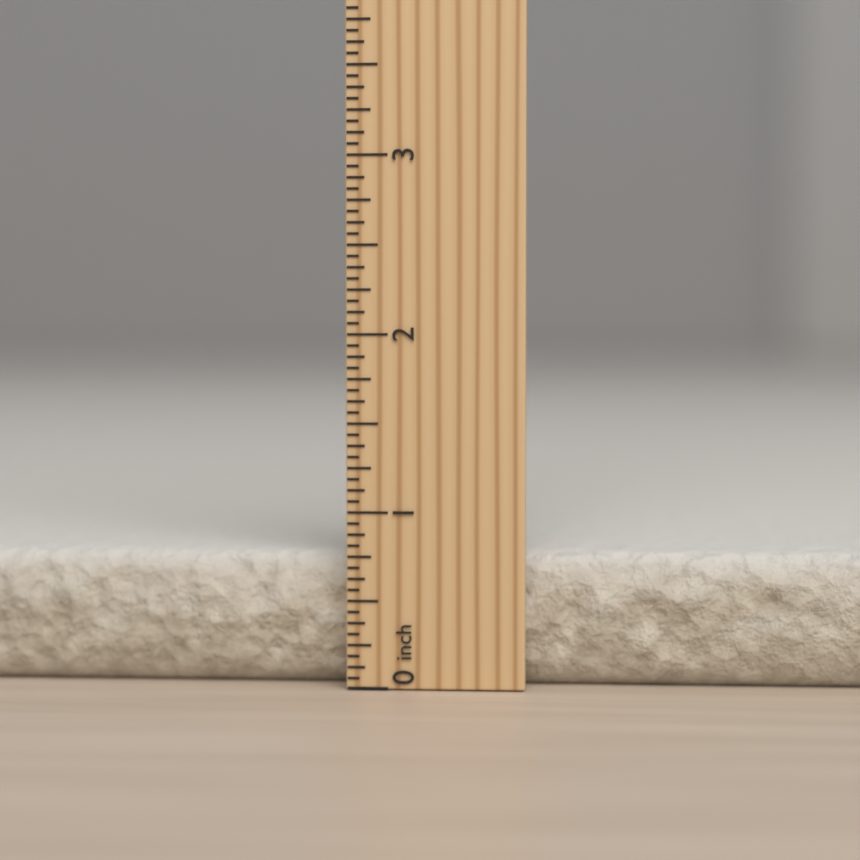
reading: 0.7500 inch
